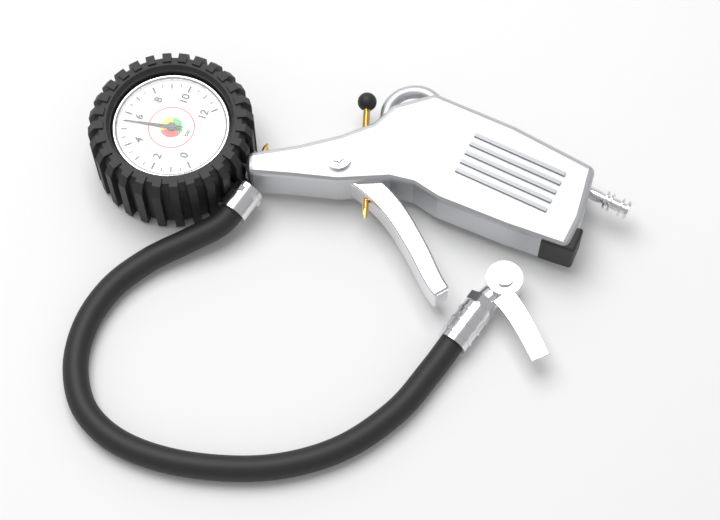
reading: 5.5 bar
